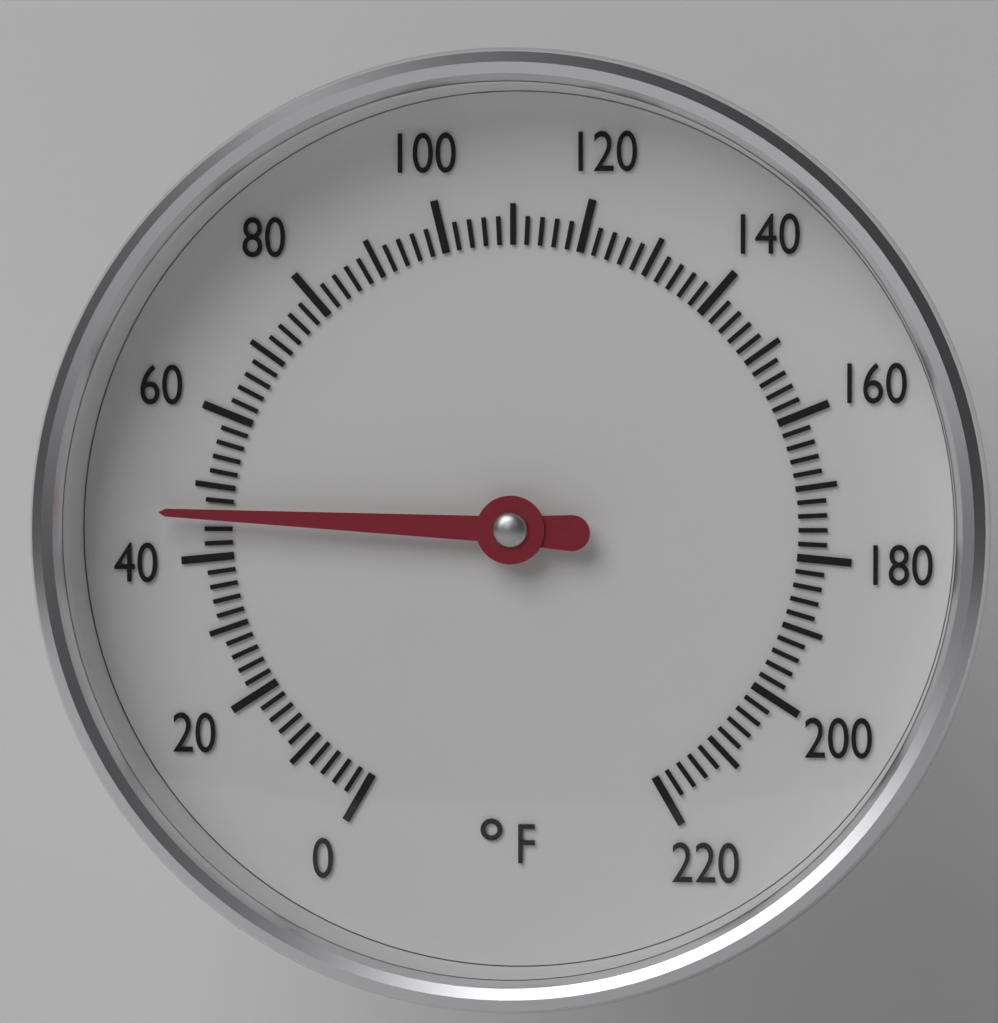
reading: 46 °F
